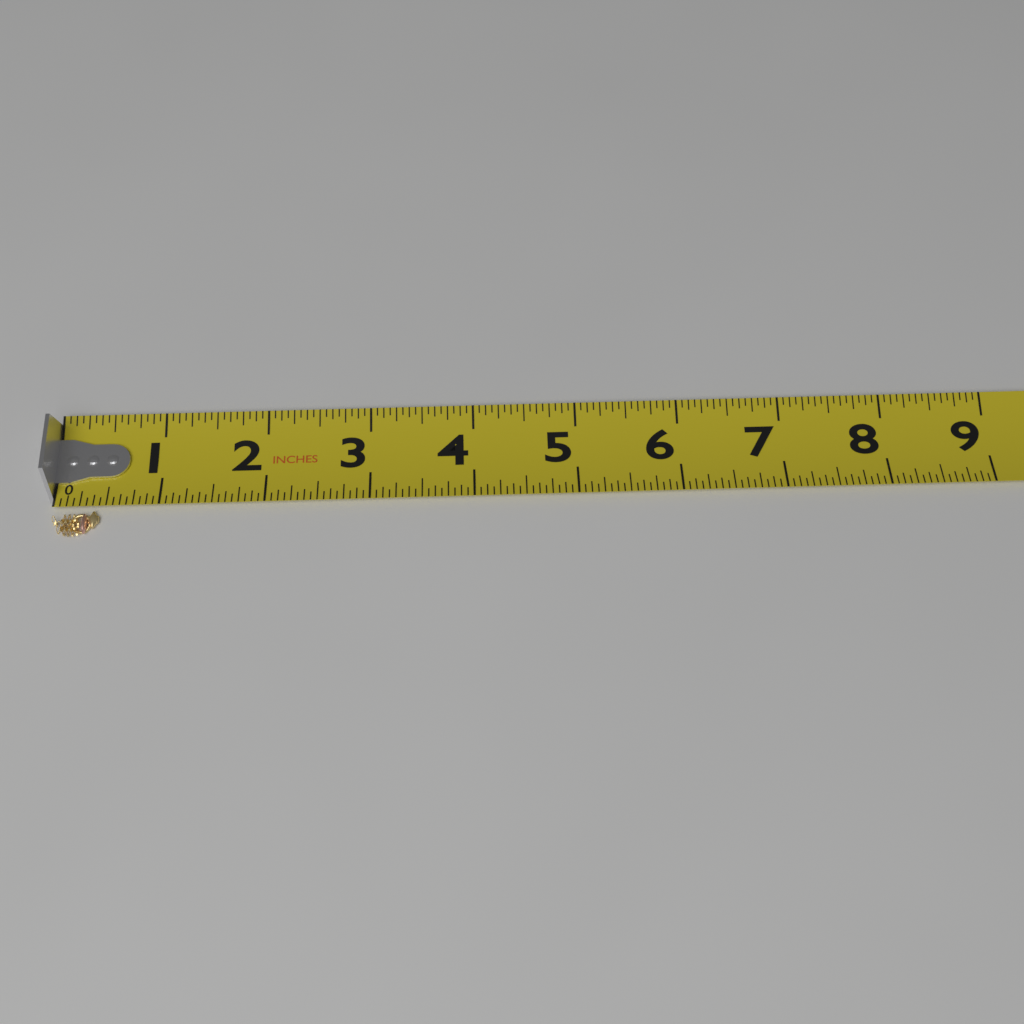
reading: 0.4375 in
